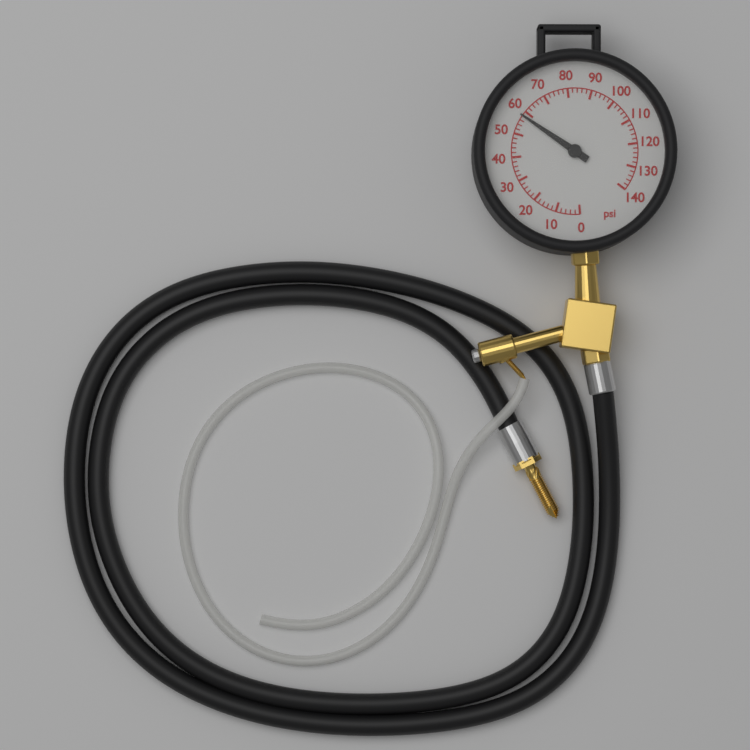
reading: 58 psi
